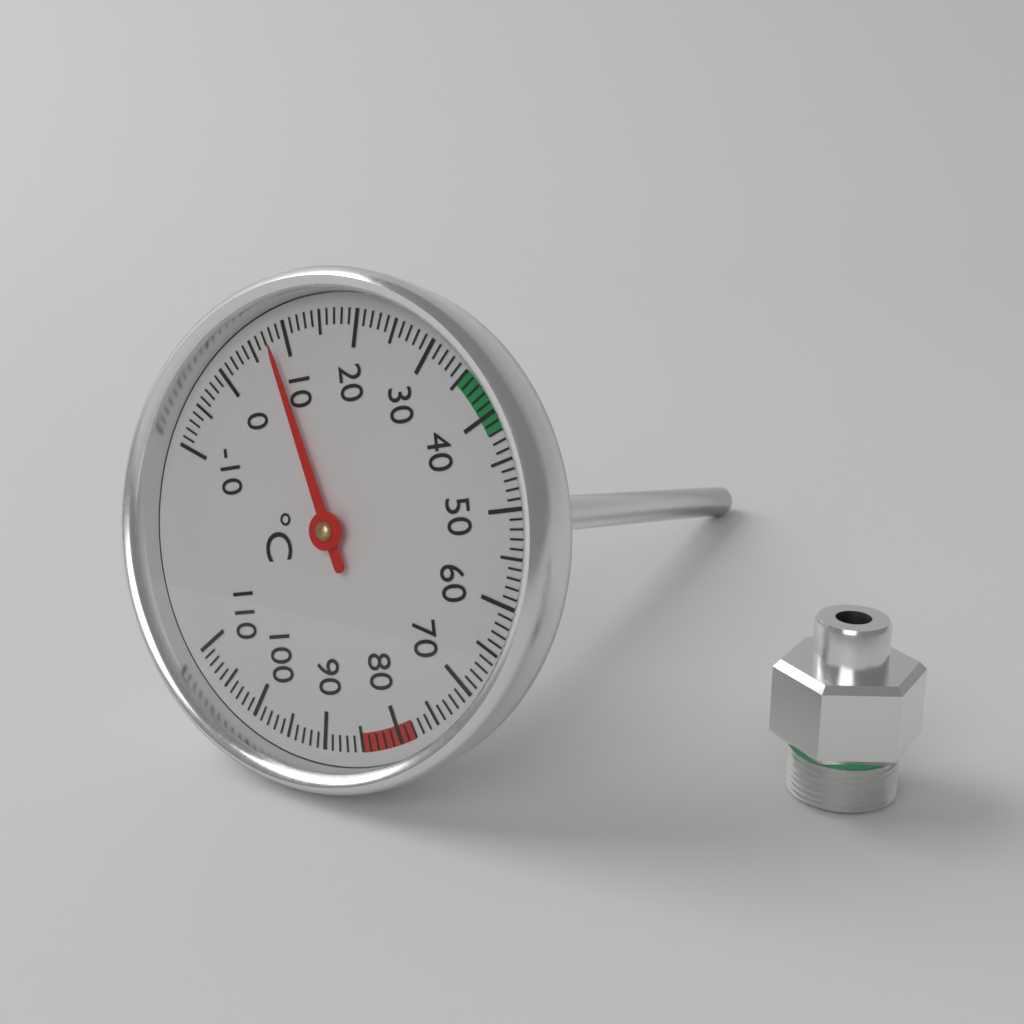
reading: 8 °C
